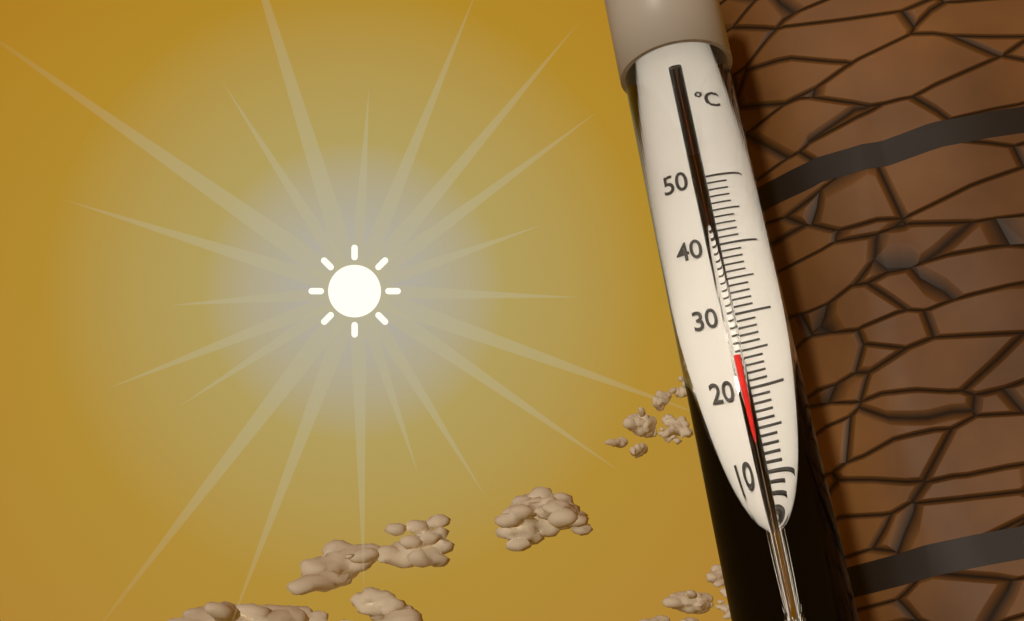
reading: 24 °C
